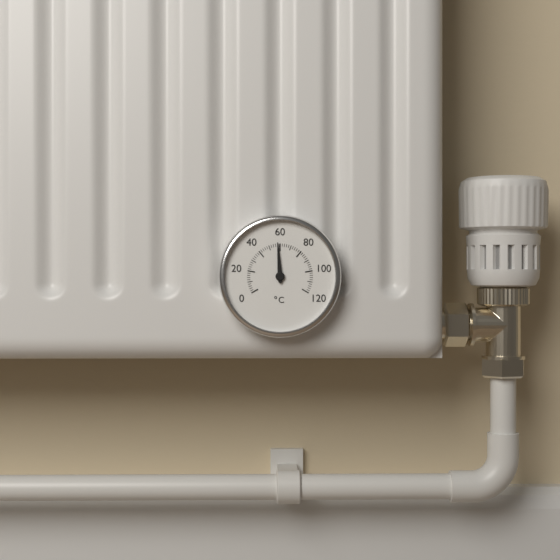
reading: 58 °C
